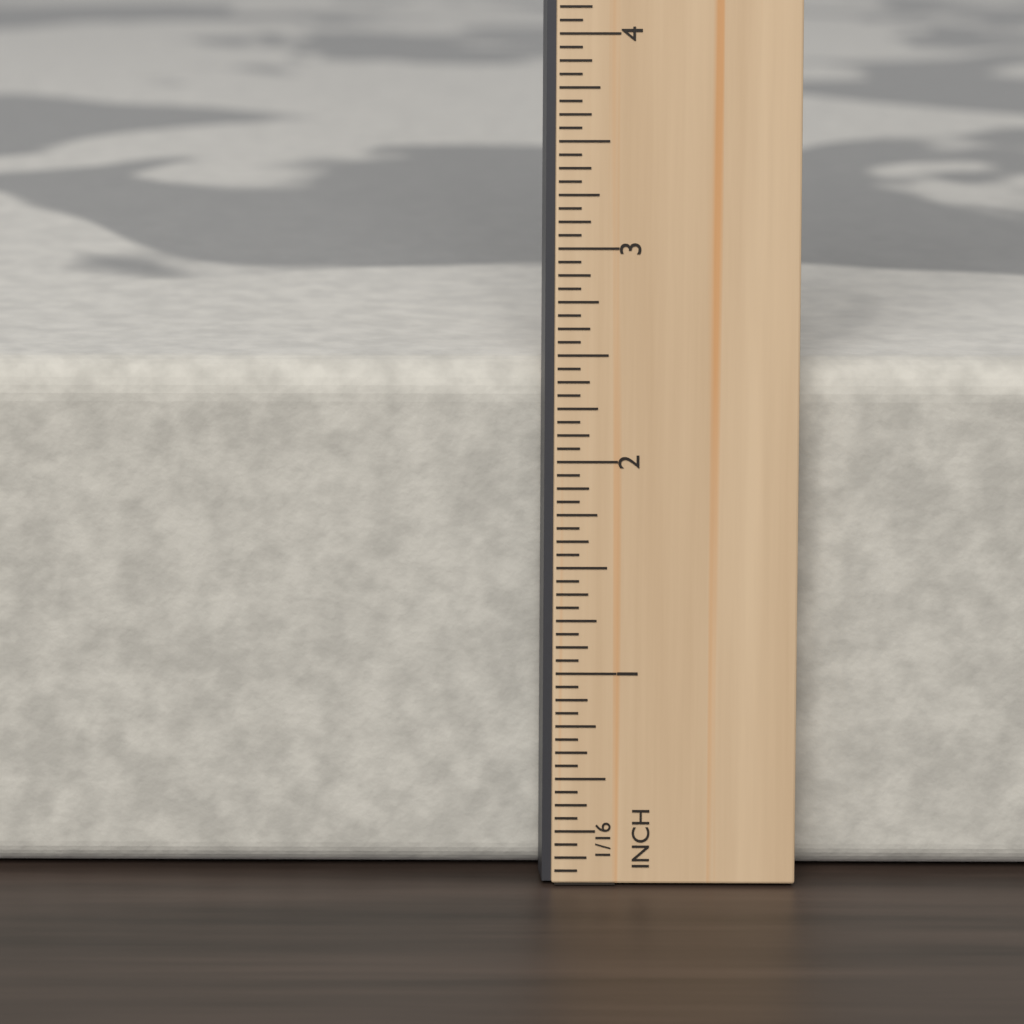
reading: 2.4375 in
